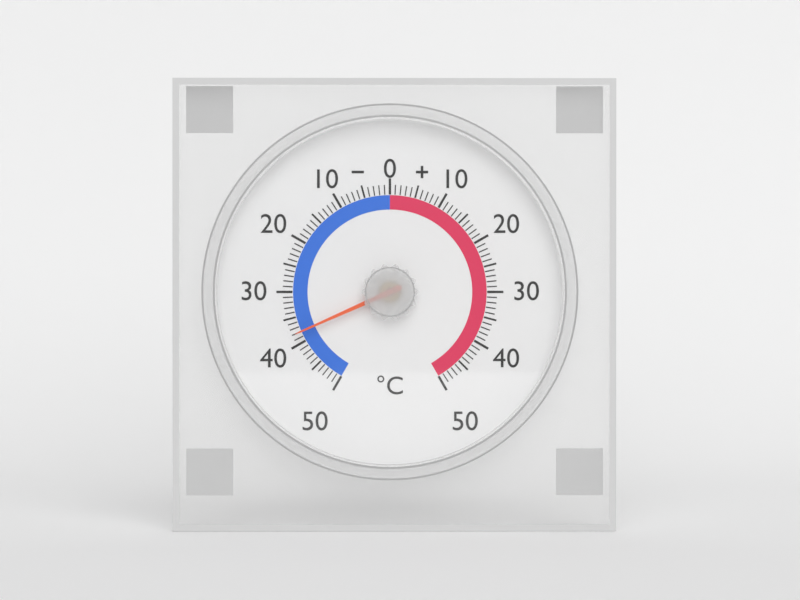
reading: -38 °C
